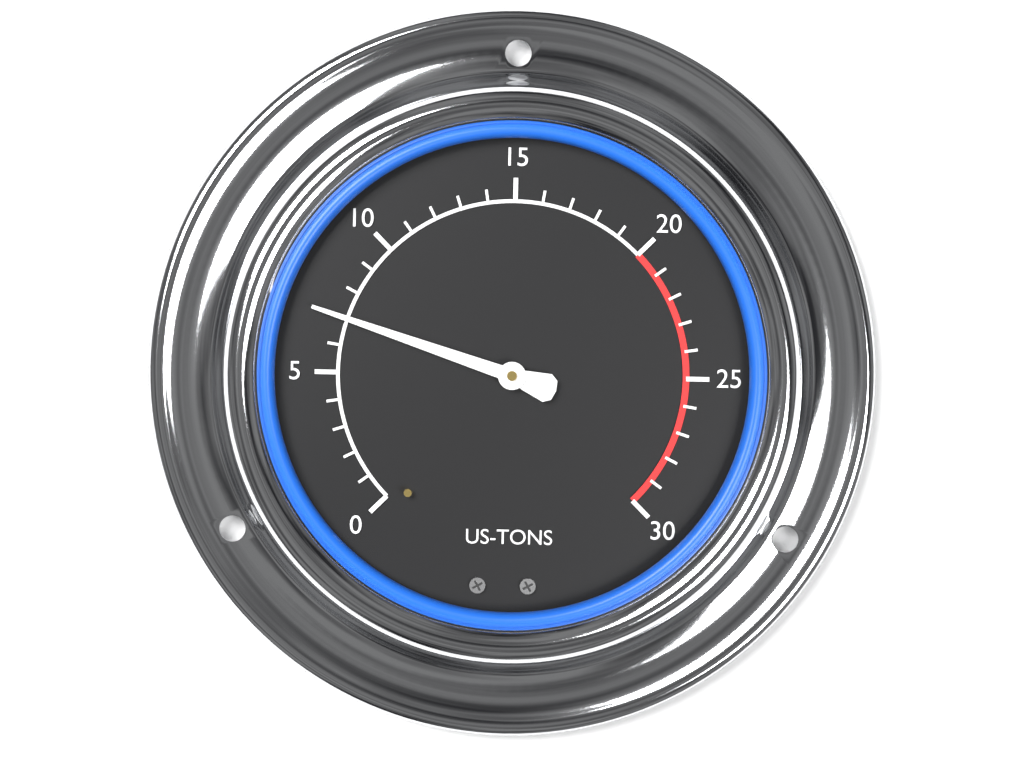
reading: 7 US-TONS
